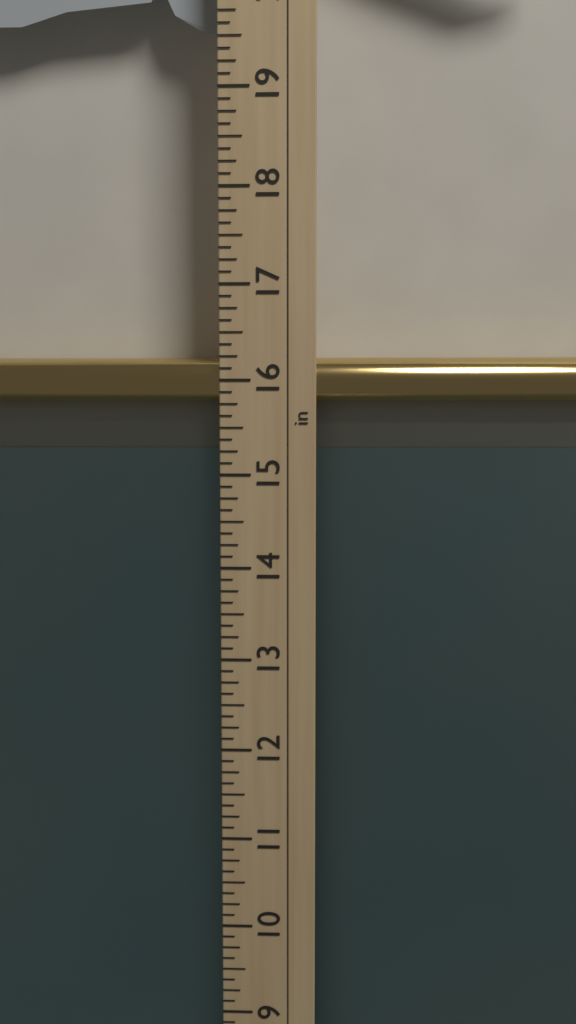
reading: 16.250 in
